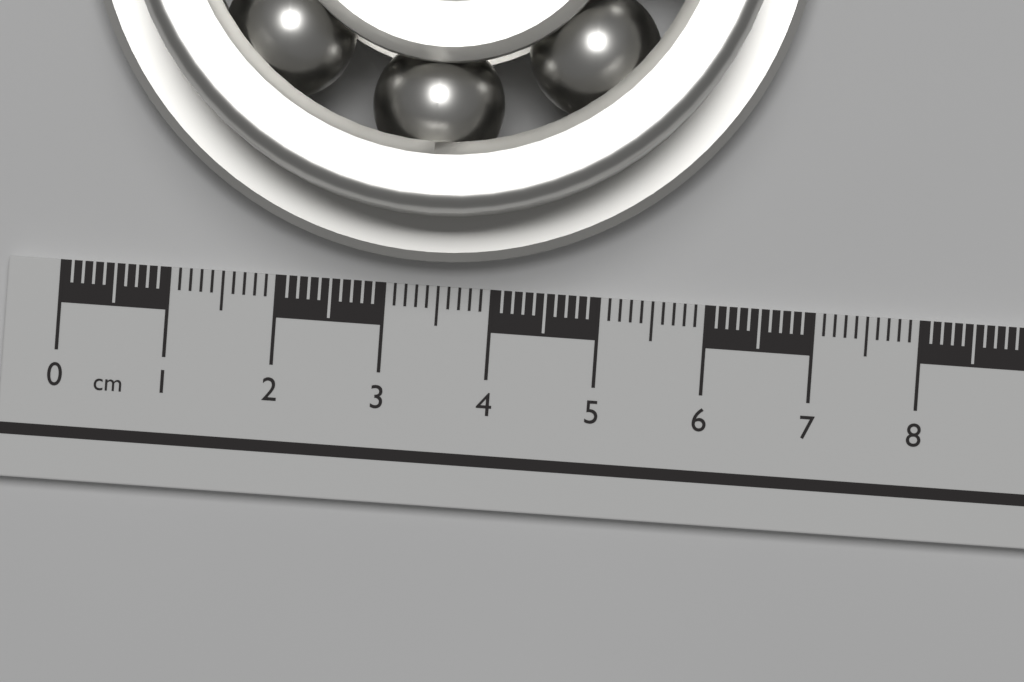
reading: 6.8 cm
